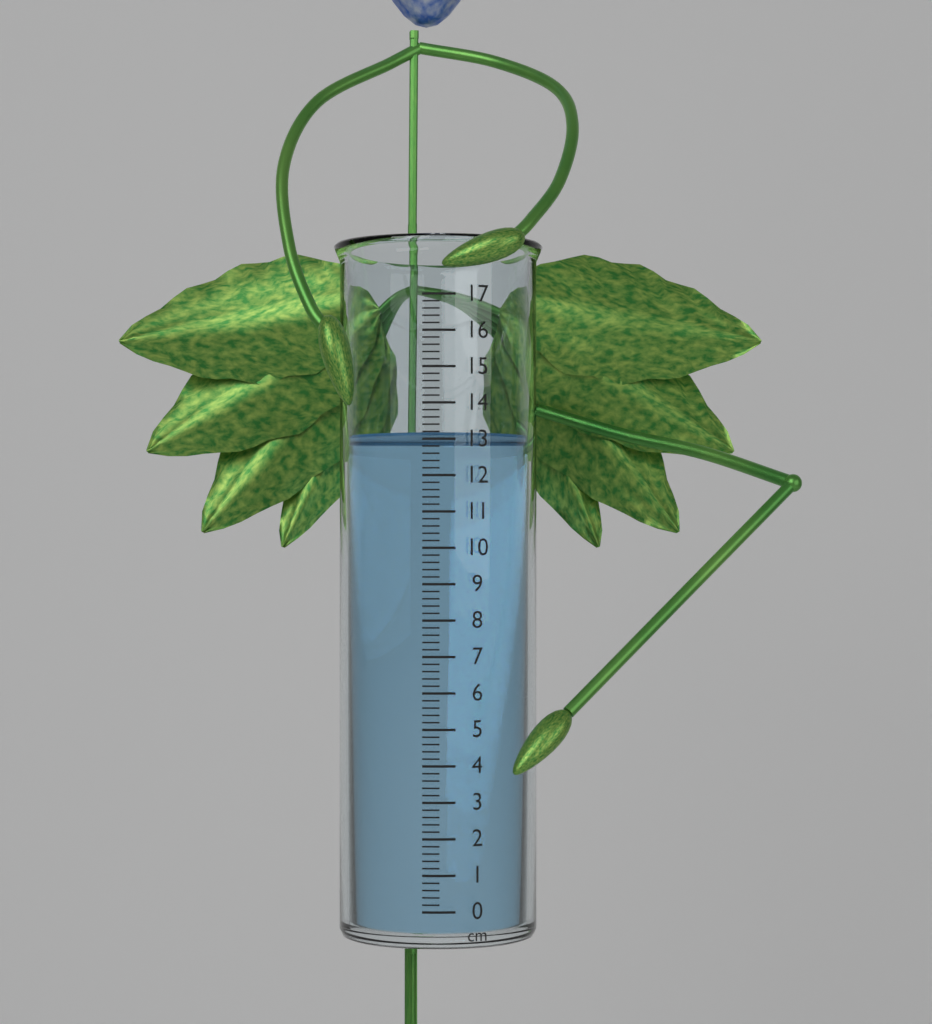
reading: 13.2 cm
